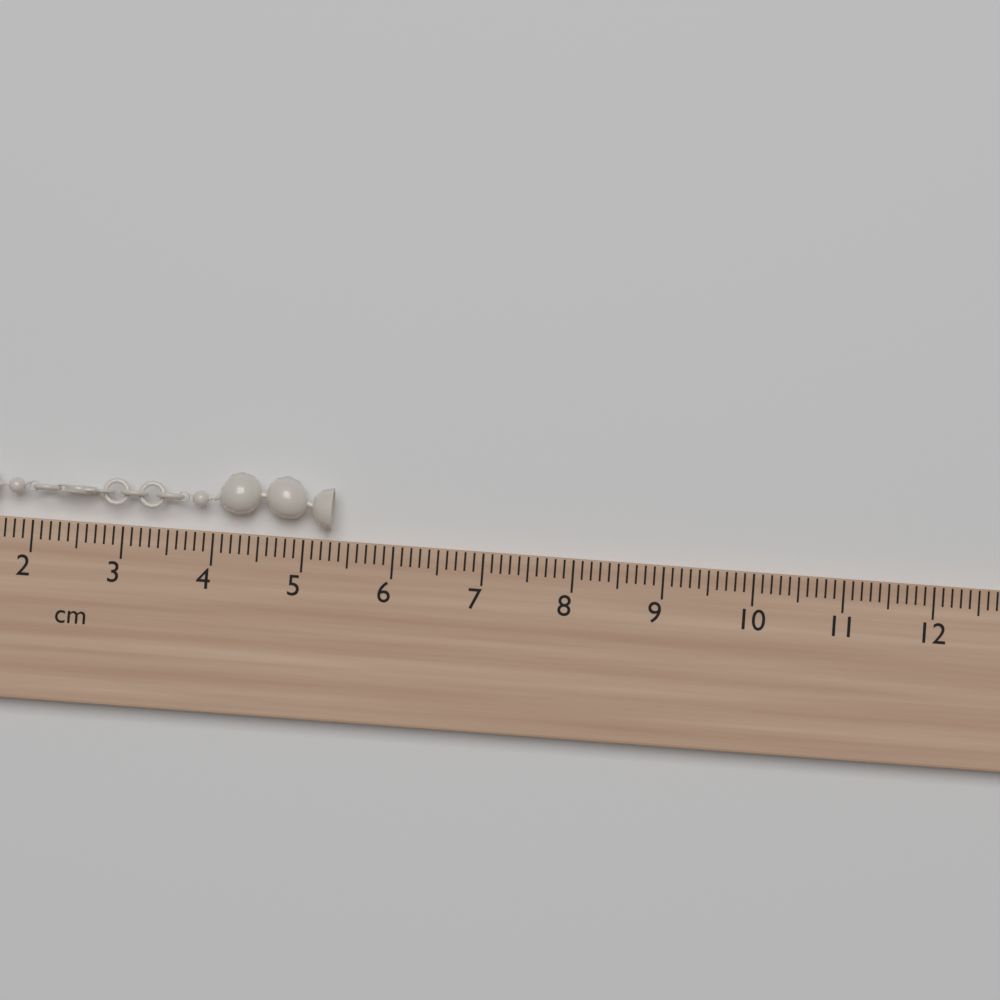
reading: 5.3 cm
